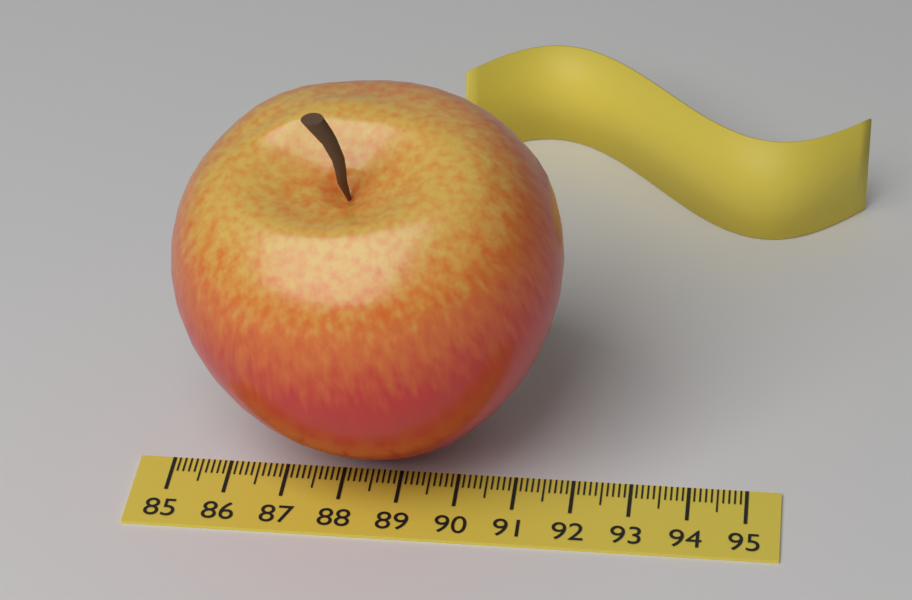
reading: 91.7 (no unit)
